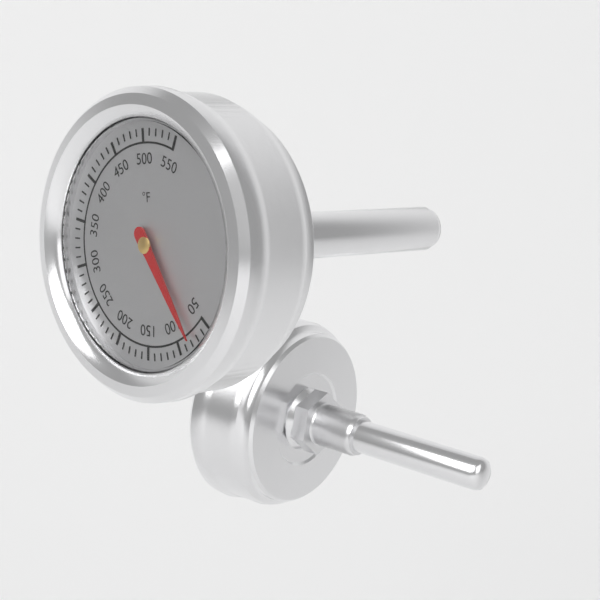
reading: 80 °F
